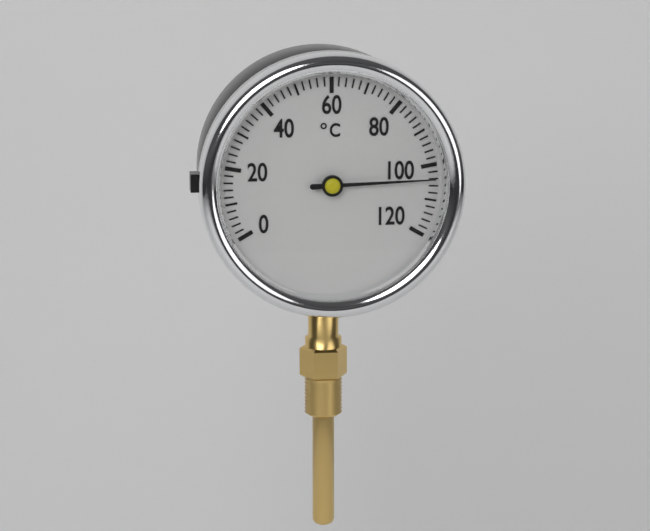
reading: 104 °C
